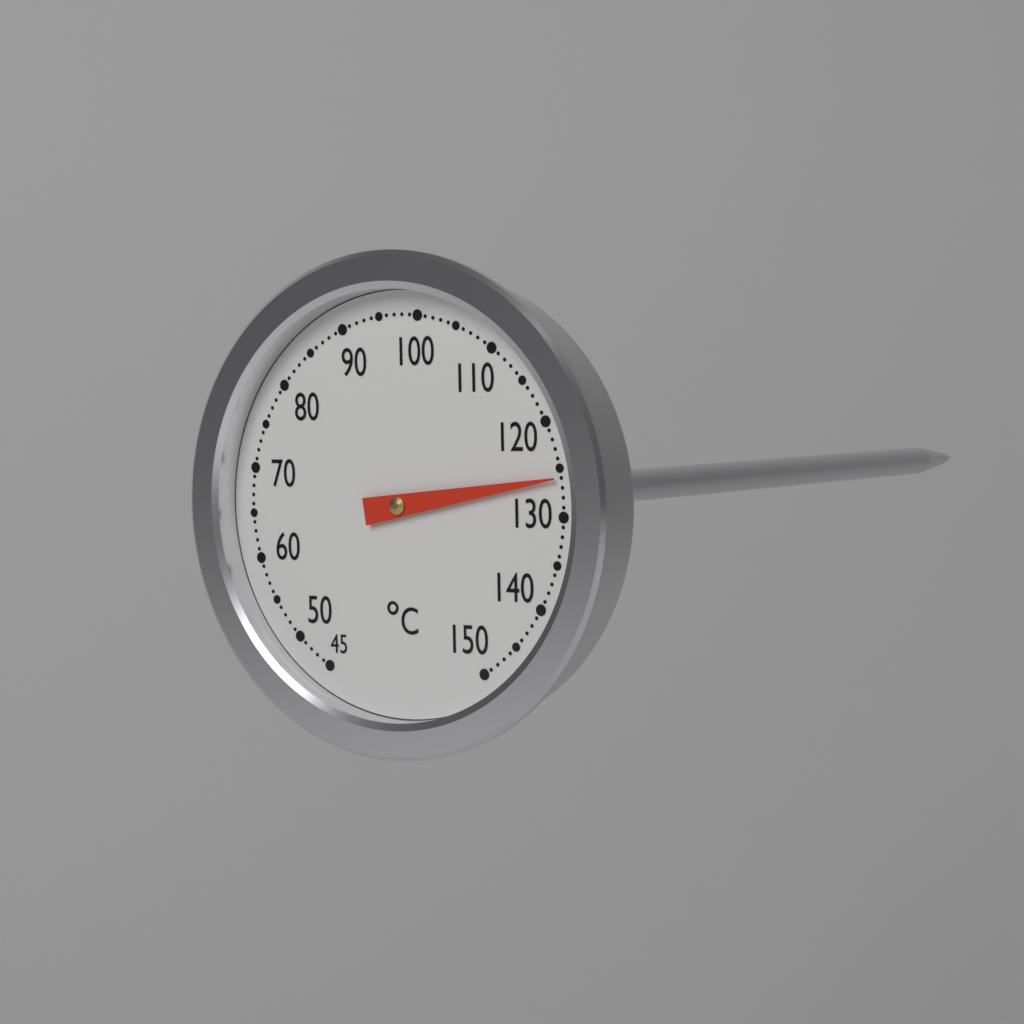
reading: 126 °C
